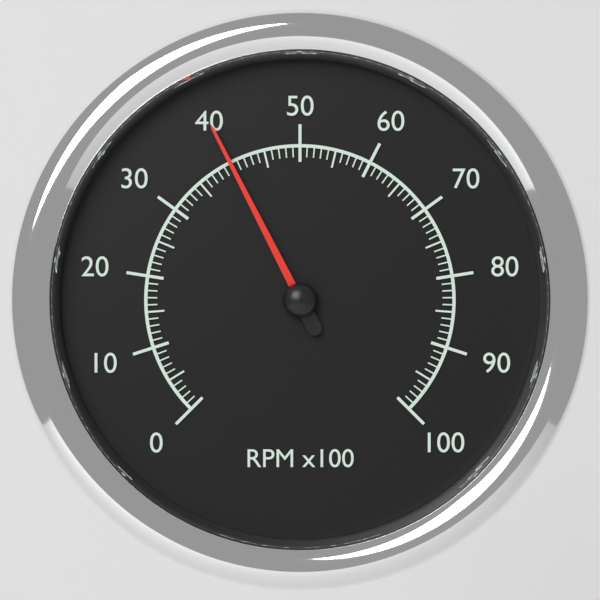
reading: 40 RPM x100
